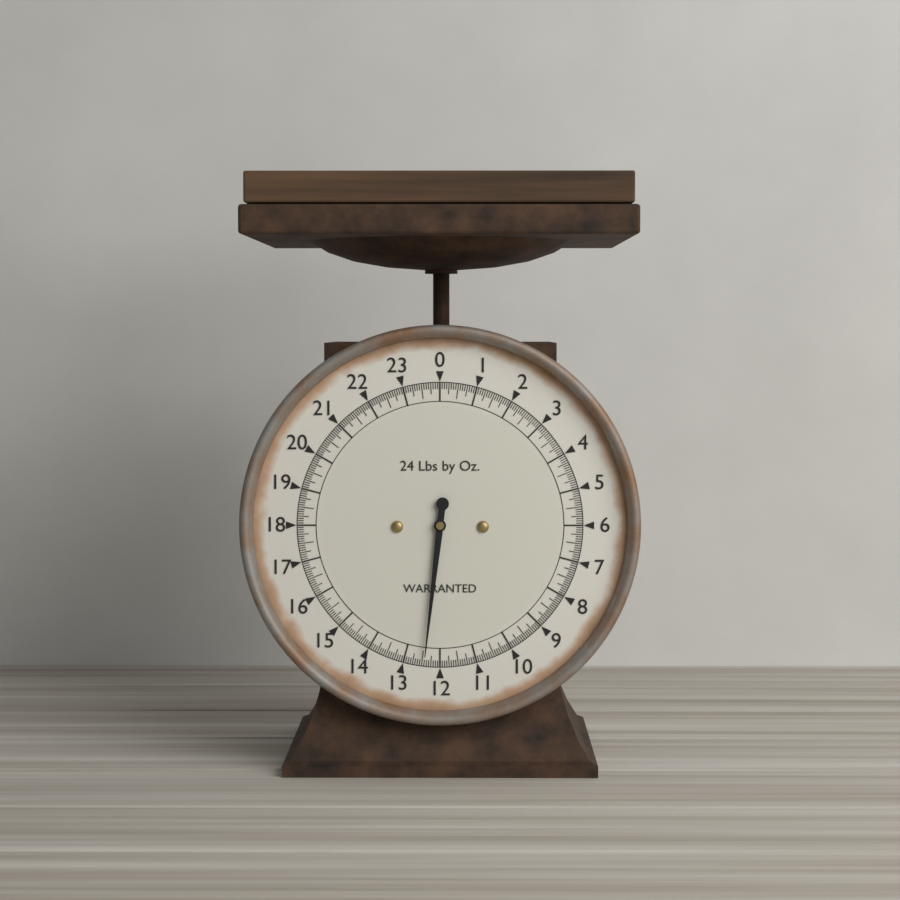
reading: 12.4375 lb
